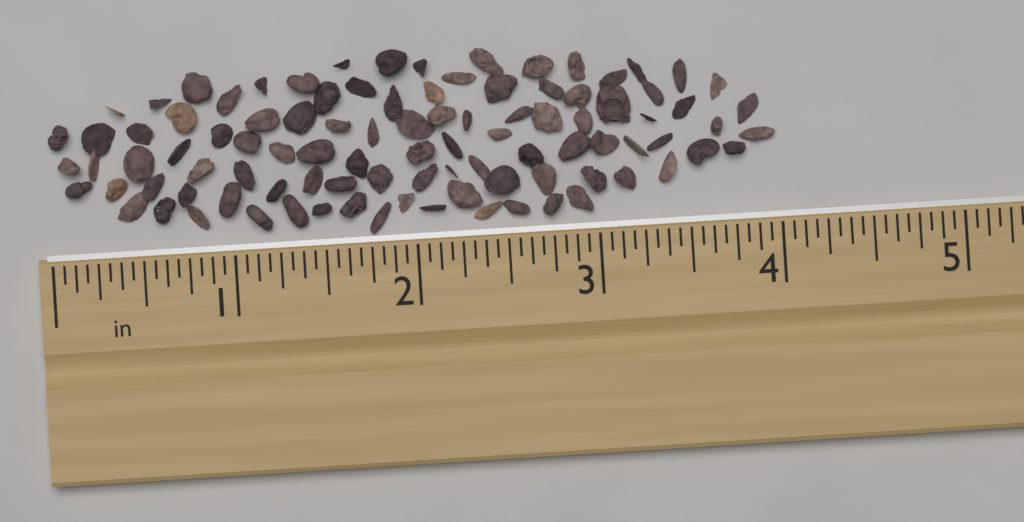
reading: 4.0000 in
